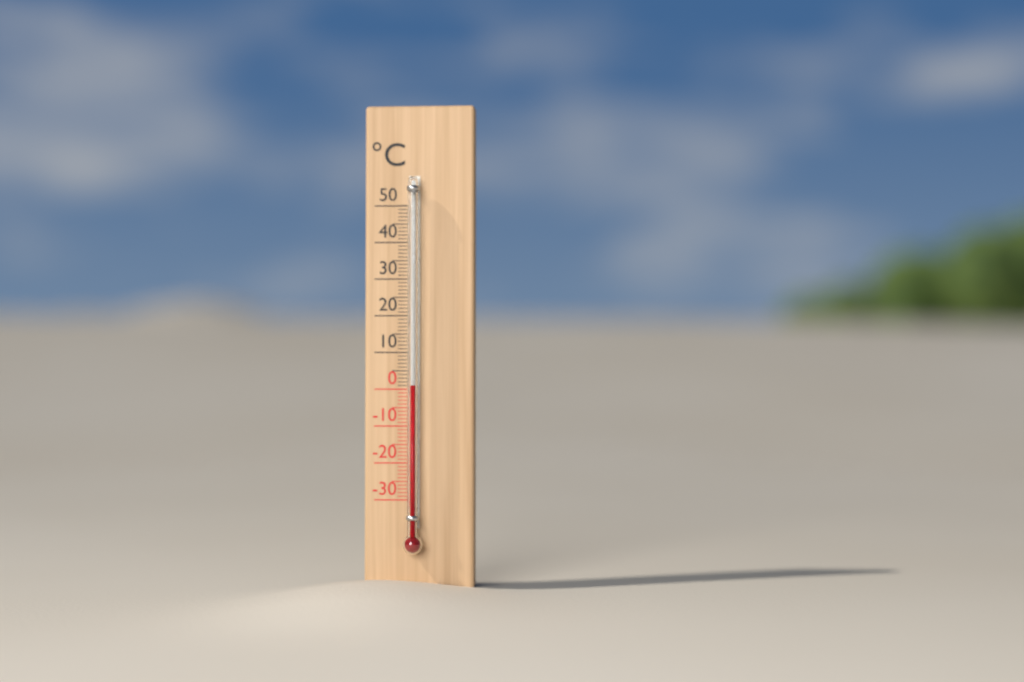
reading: 1 °C
